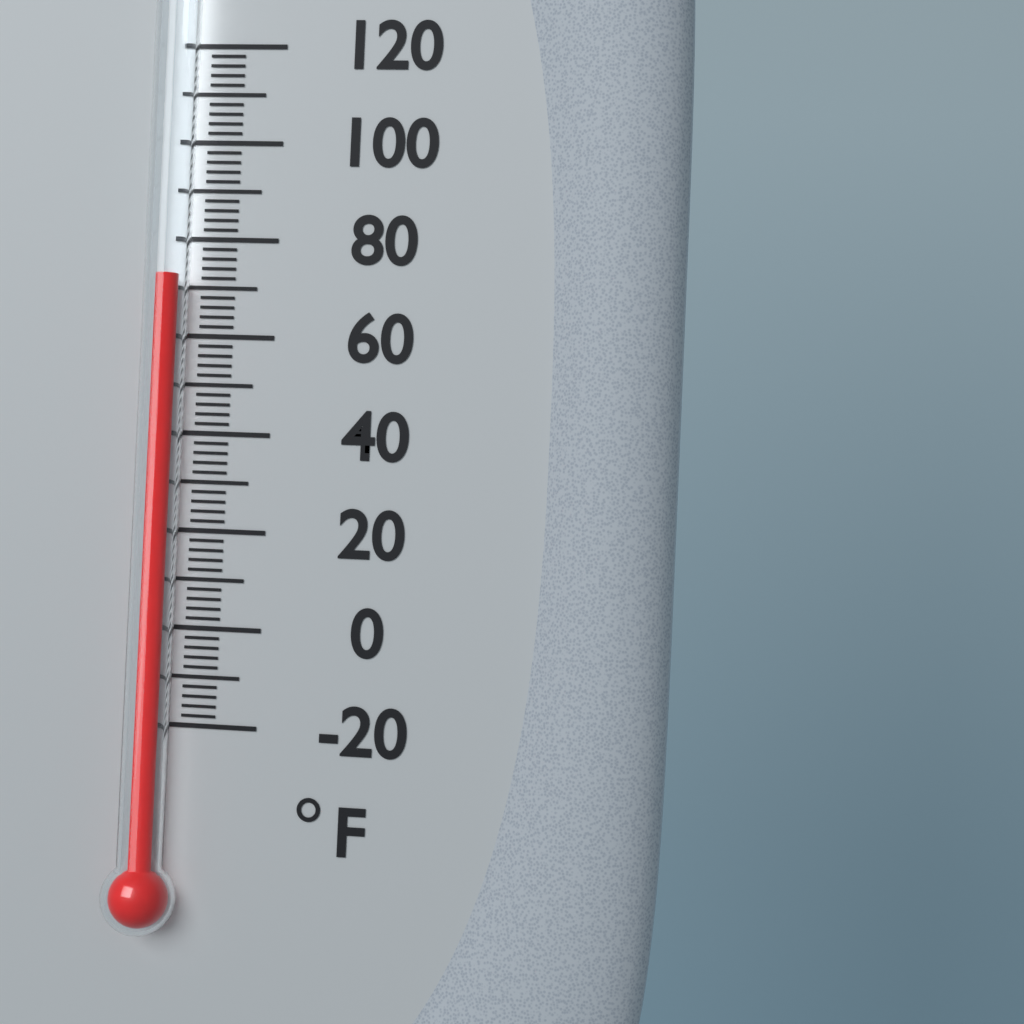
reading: 72 °F
